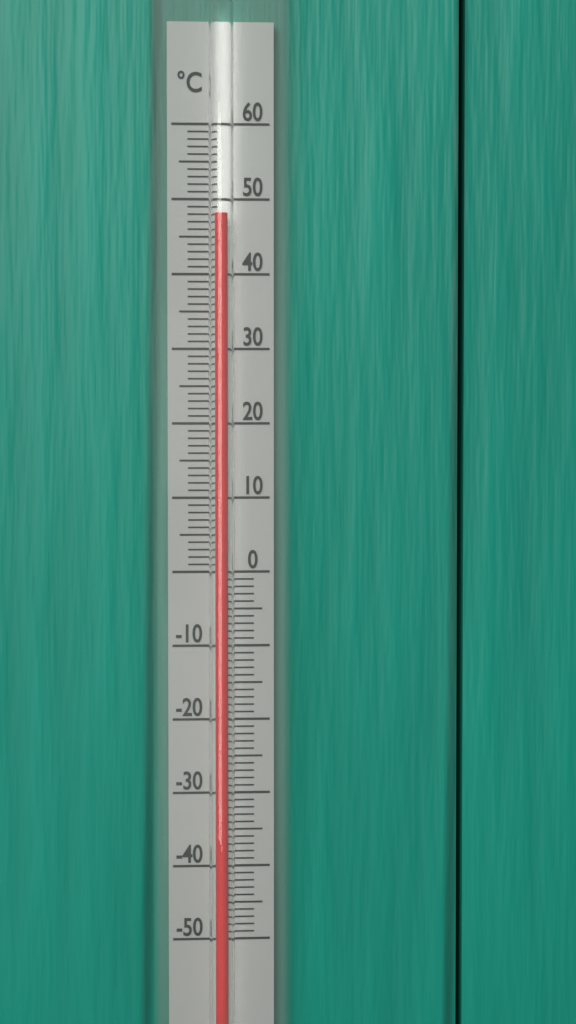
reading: 48 °C
